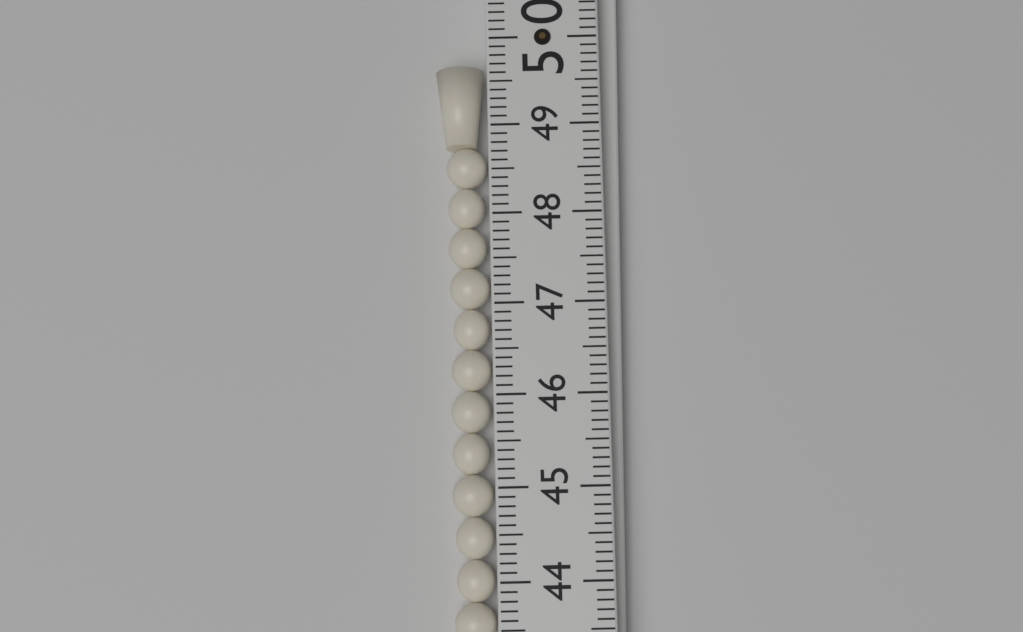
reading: 49.7 (no unit)
